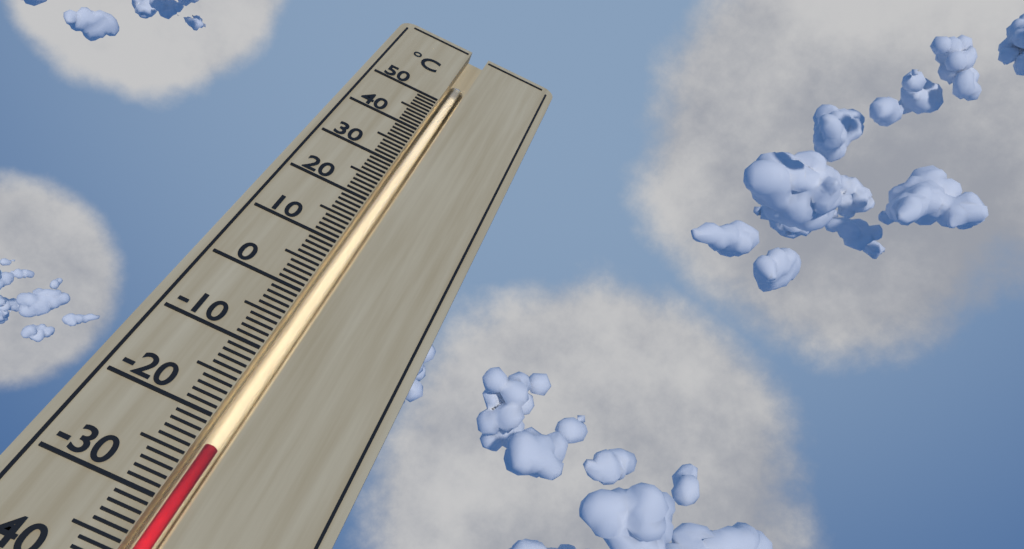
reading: -23 °C
